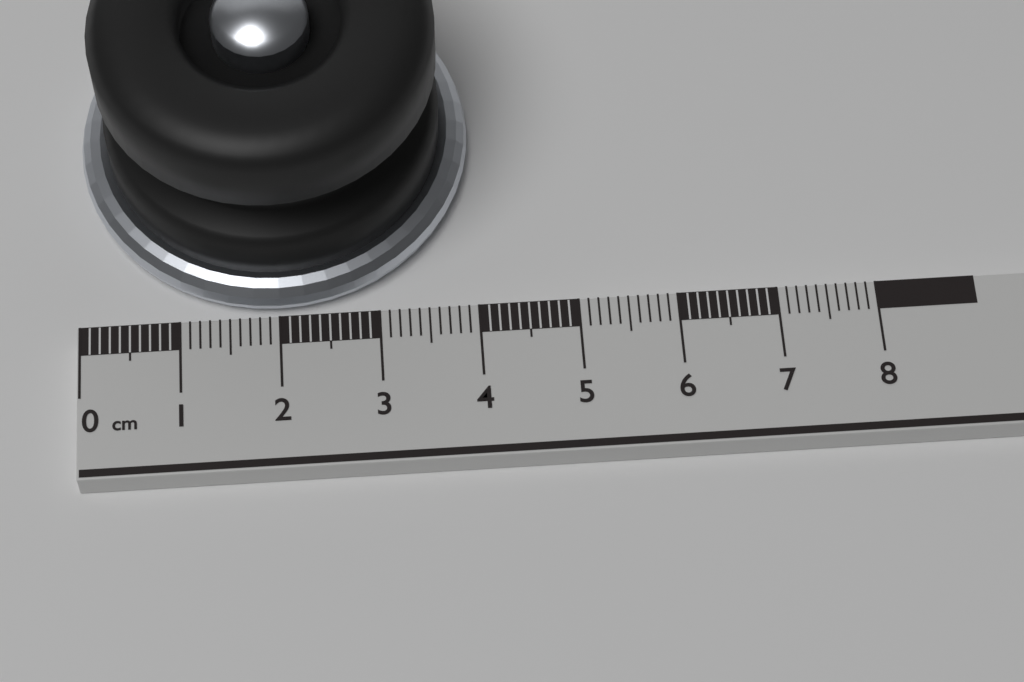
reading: 4.0 cm
